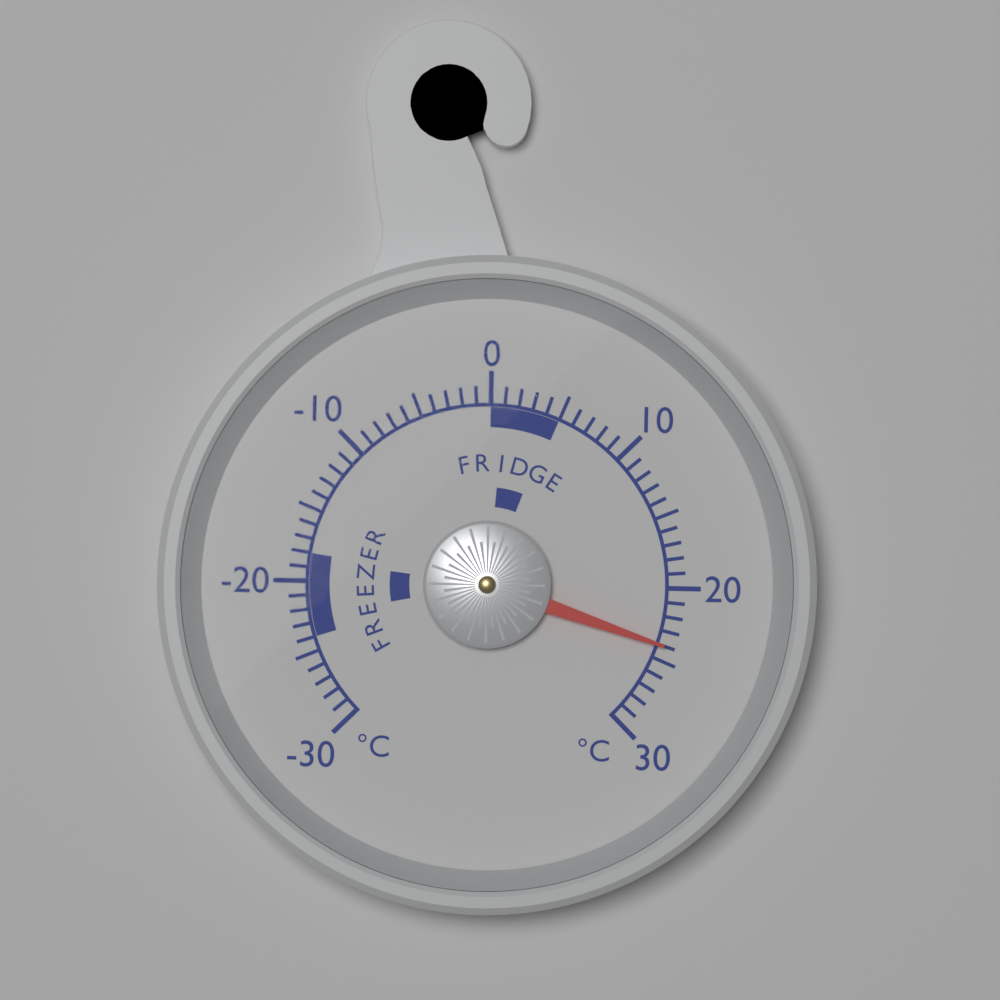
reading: 24 °C
